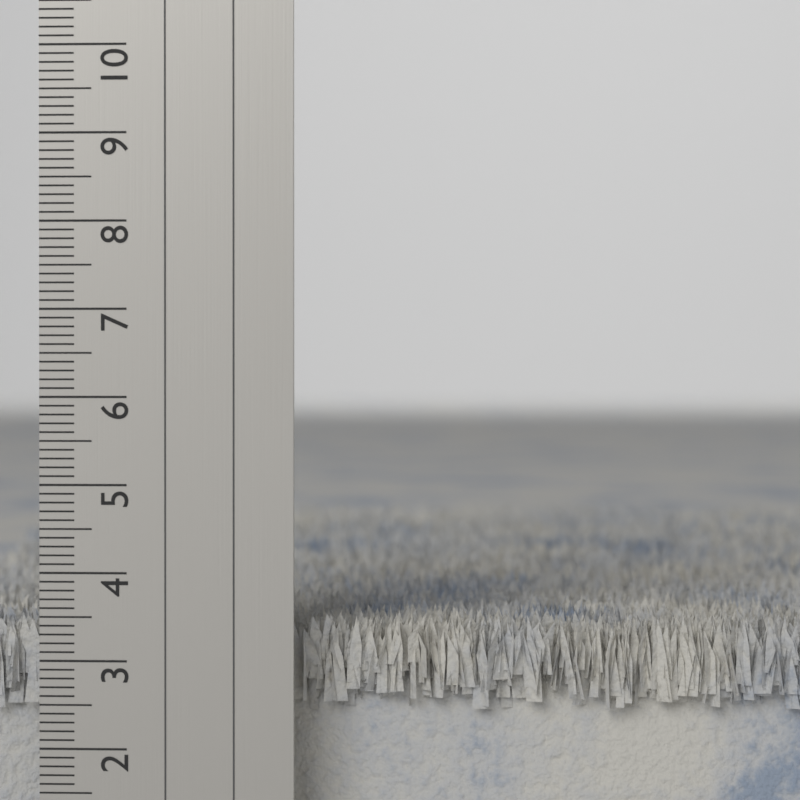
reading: 3.5 cm
